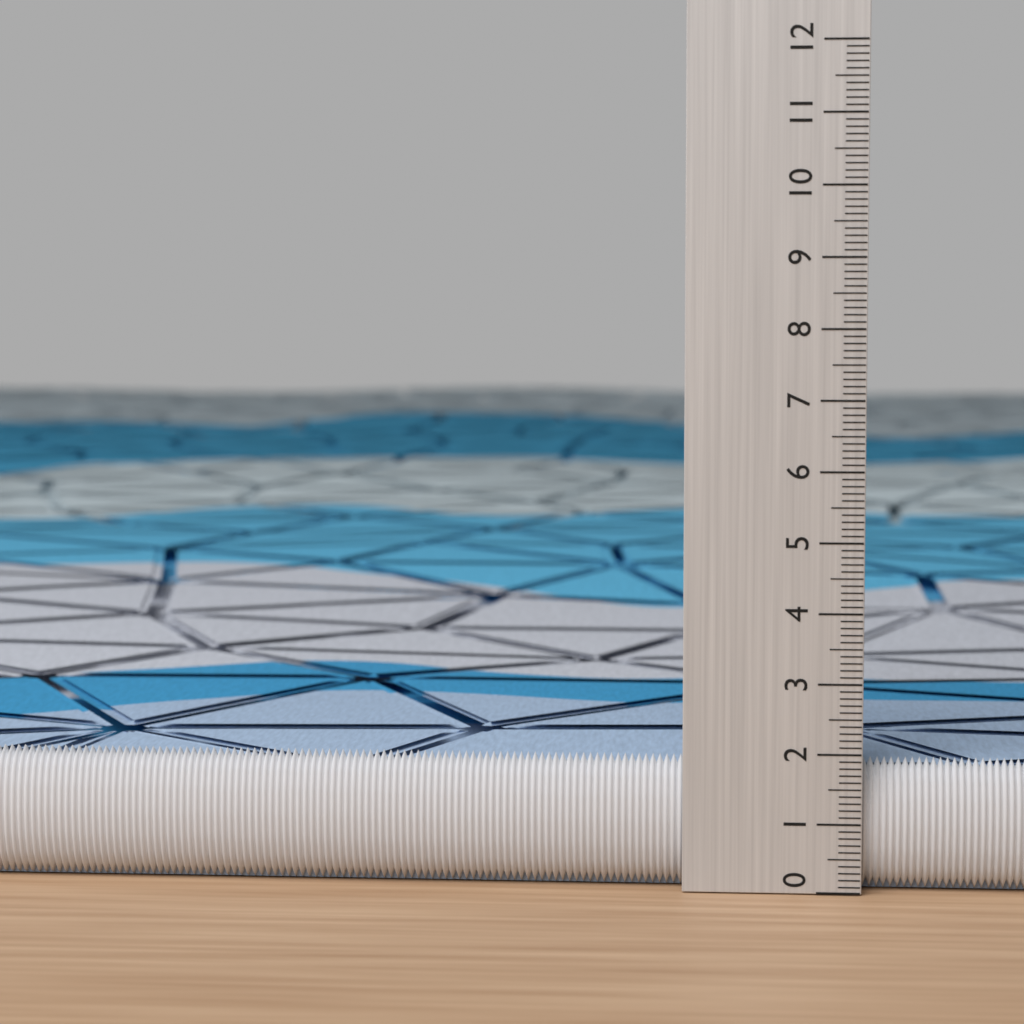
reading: 1.9 (no unit)
